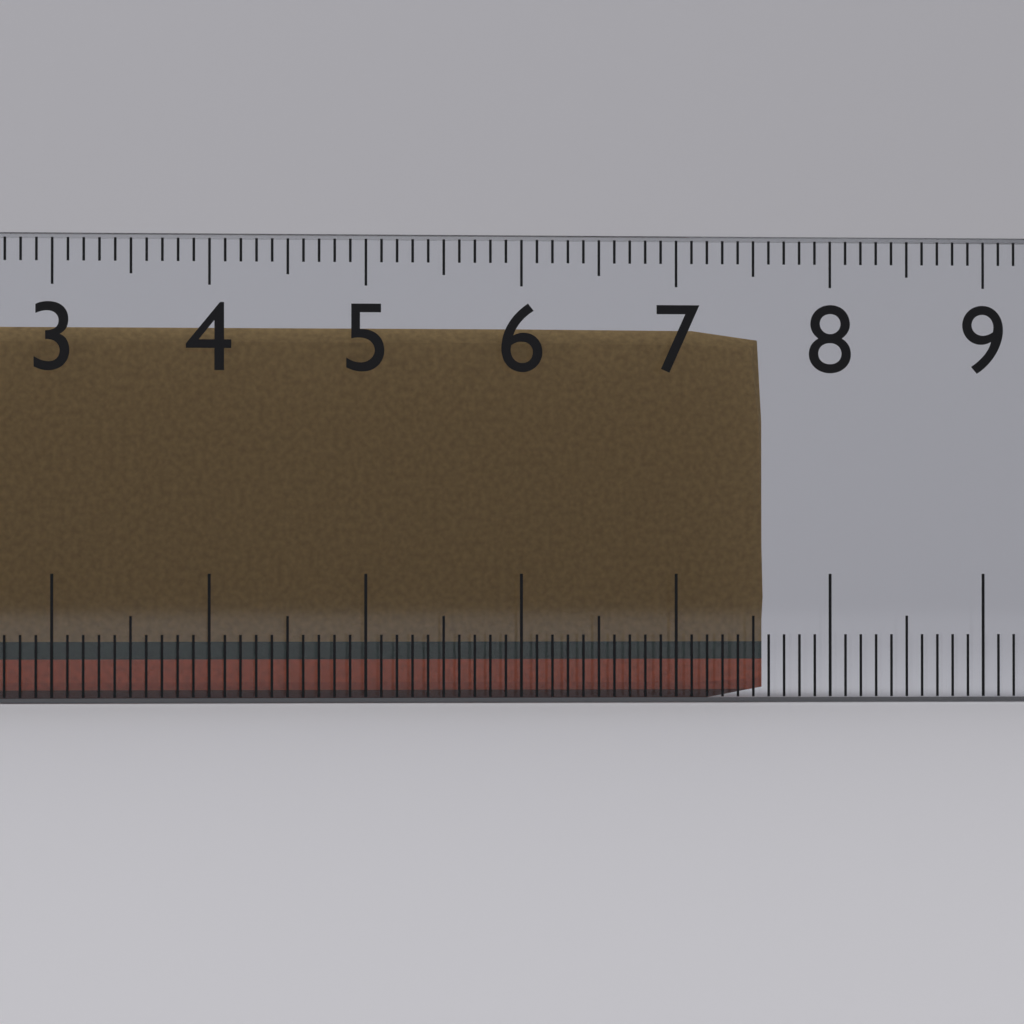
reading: 7.6 cm
